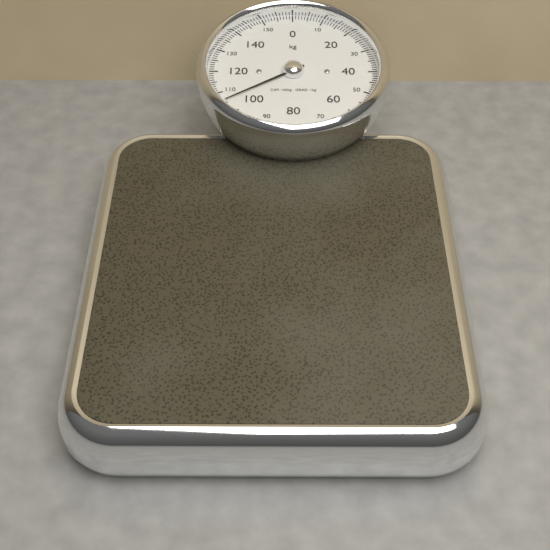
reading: 106 kg
